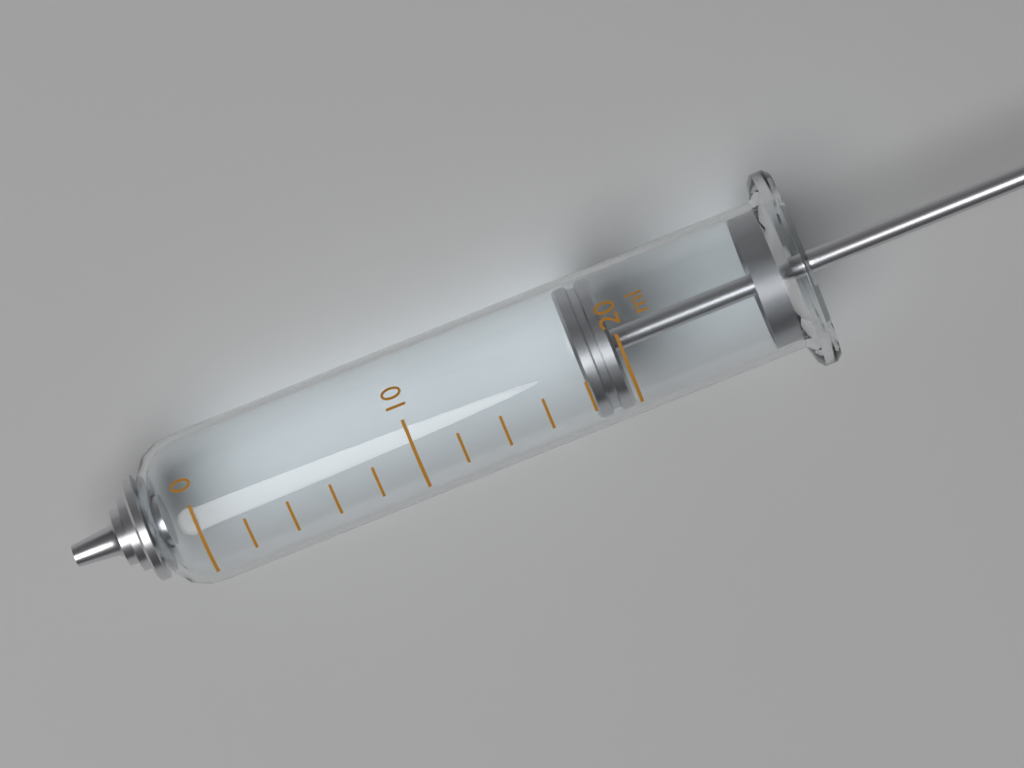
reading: 18 ml
